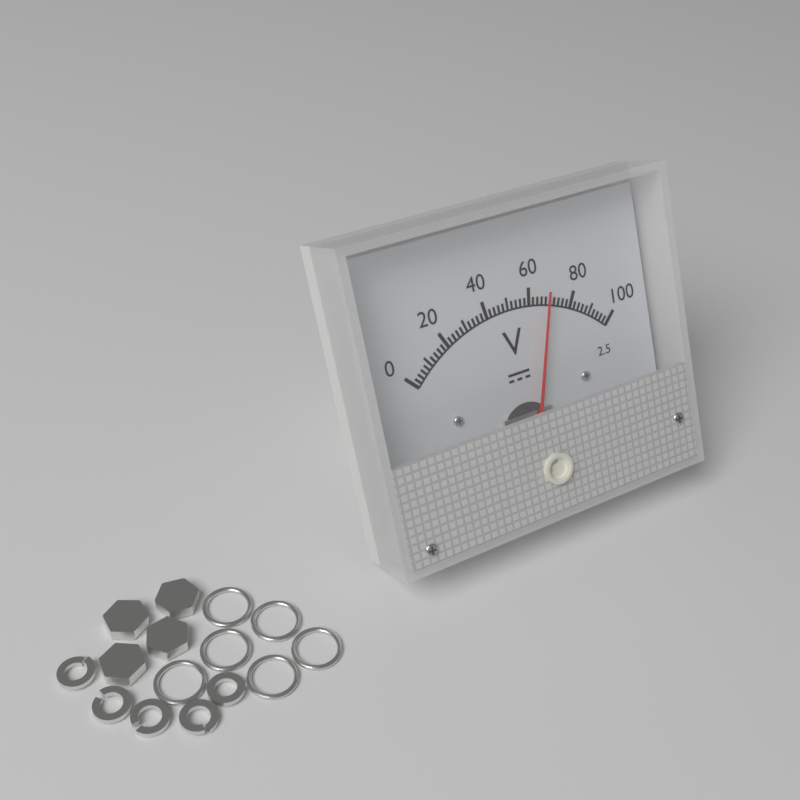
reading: 68 V
